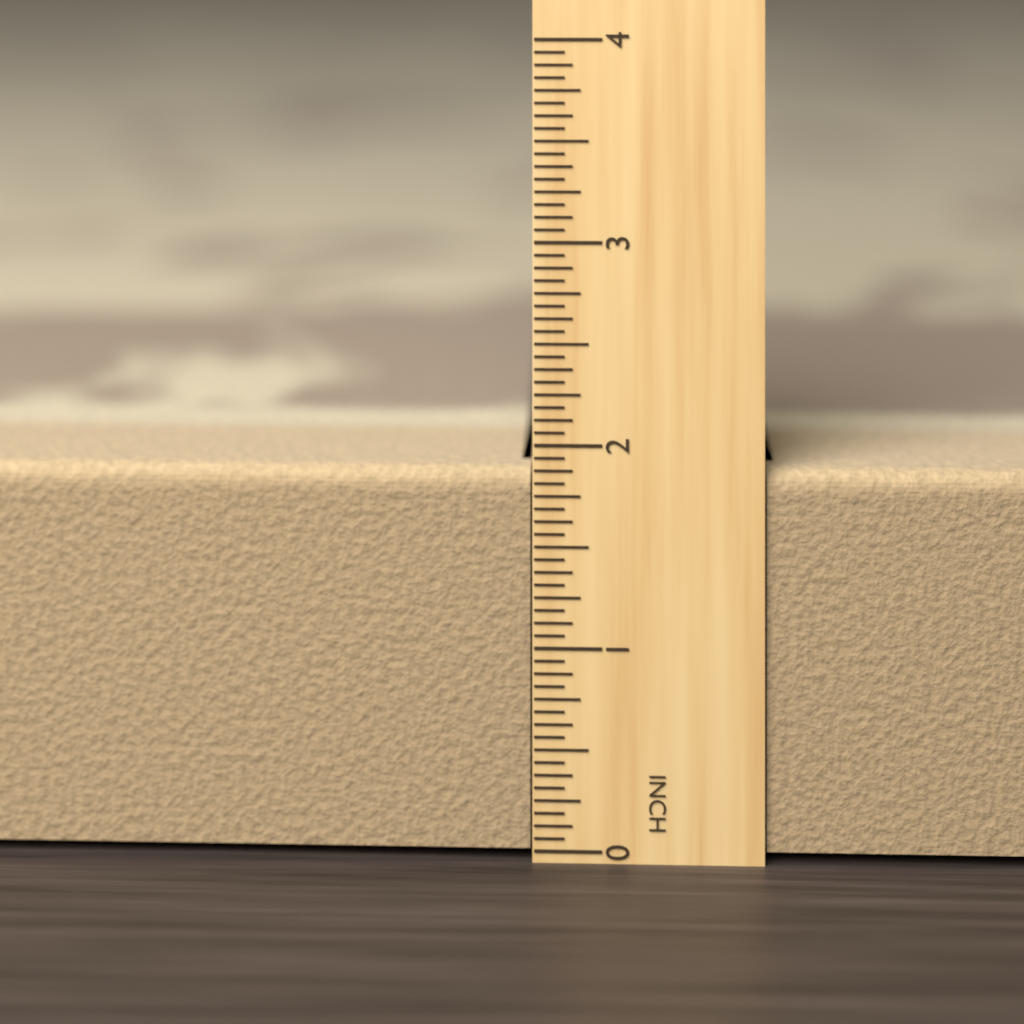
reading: 1.8750 in
